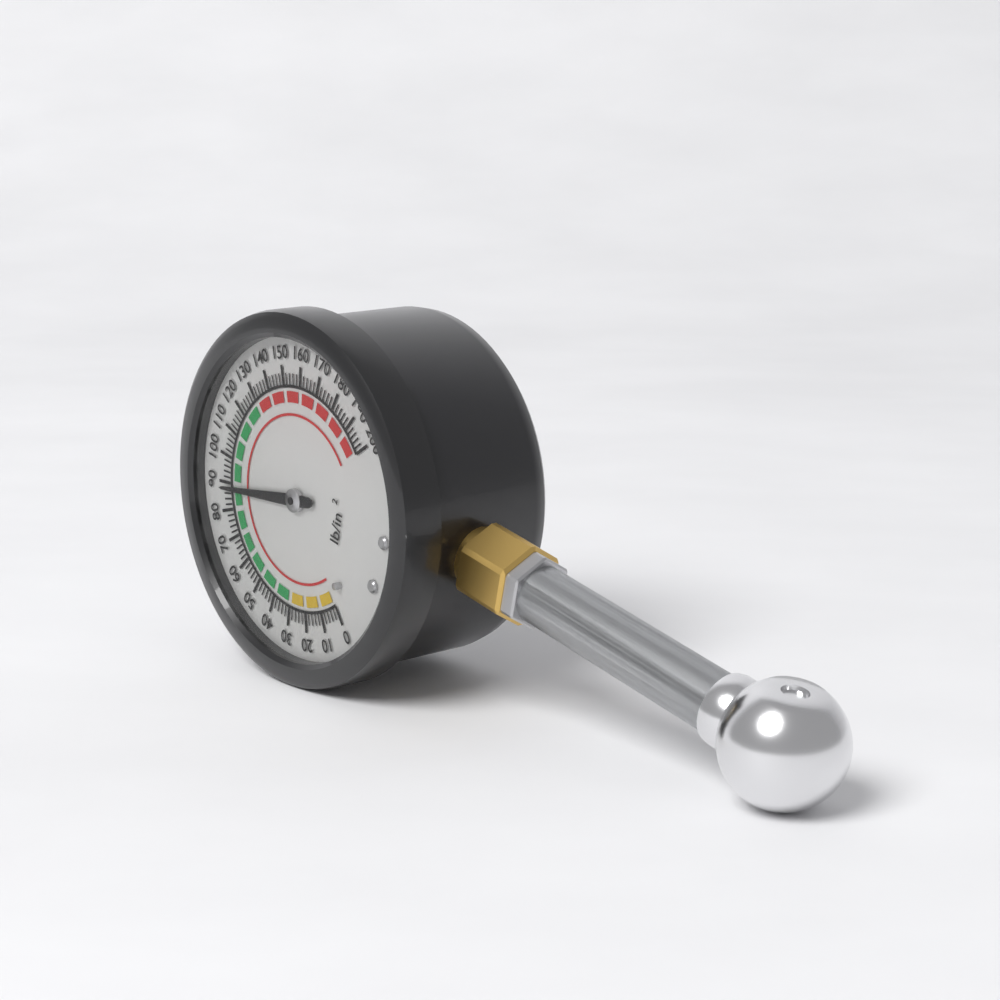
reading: 88 psi
